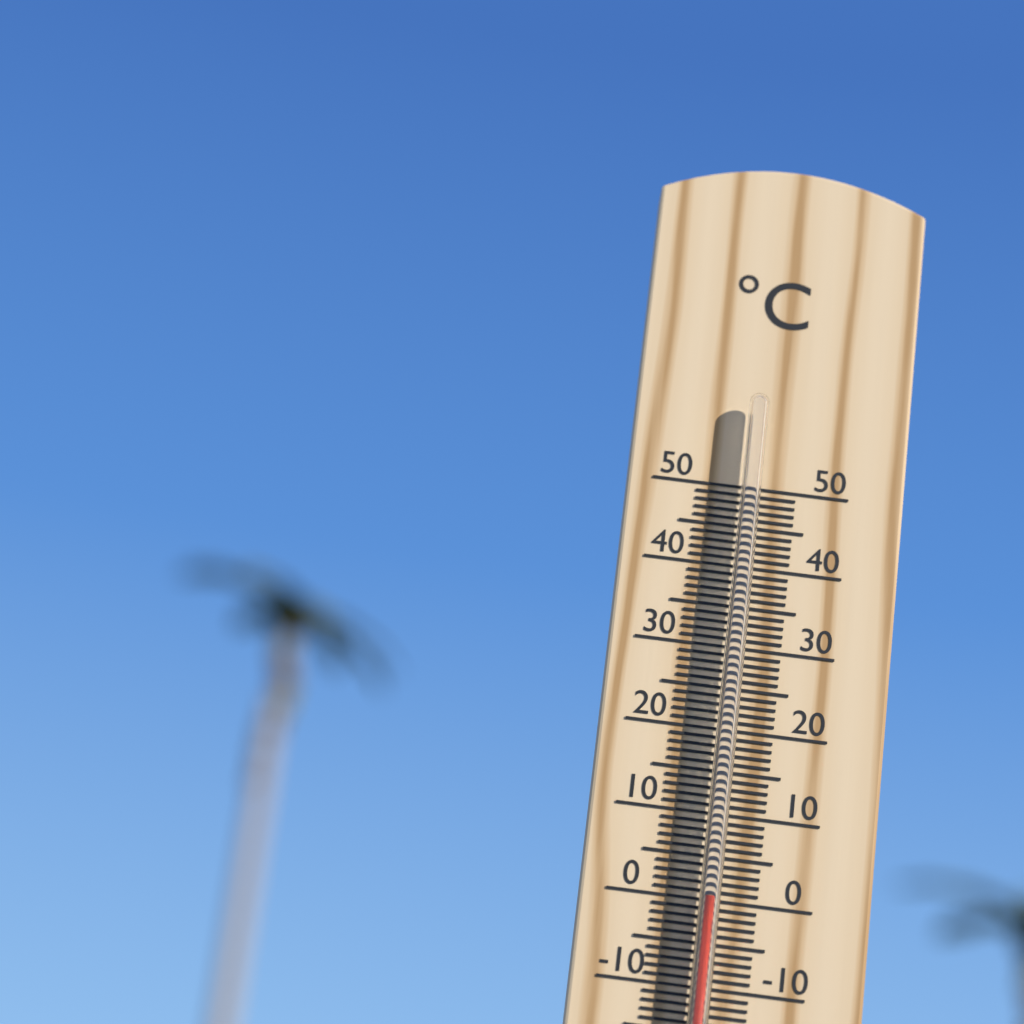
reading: 0 °C
